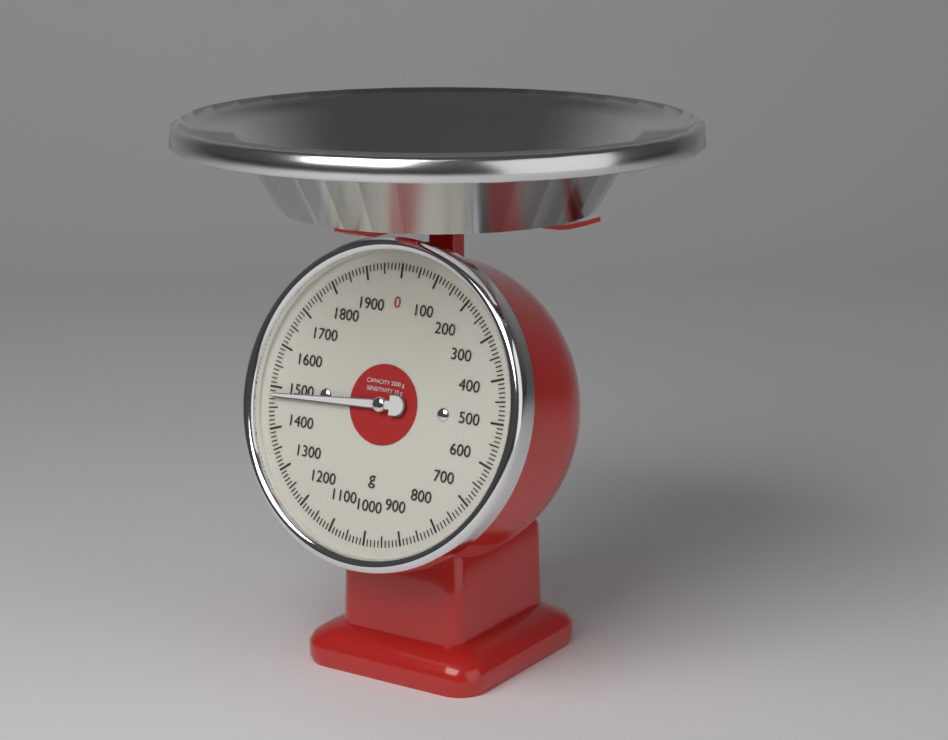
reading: 1480 g
